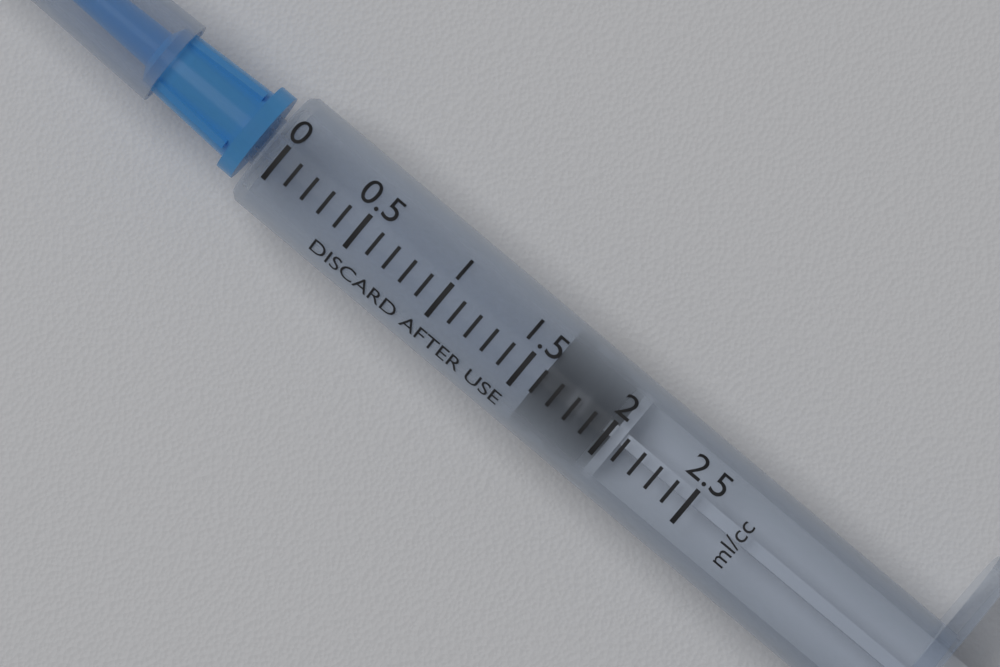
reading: 1.6 ml
